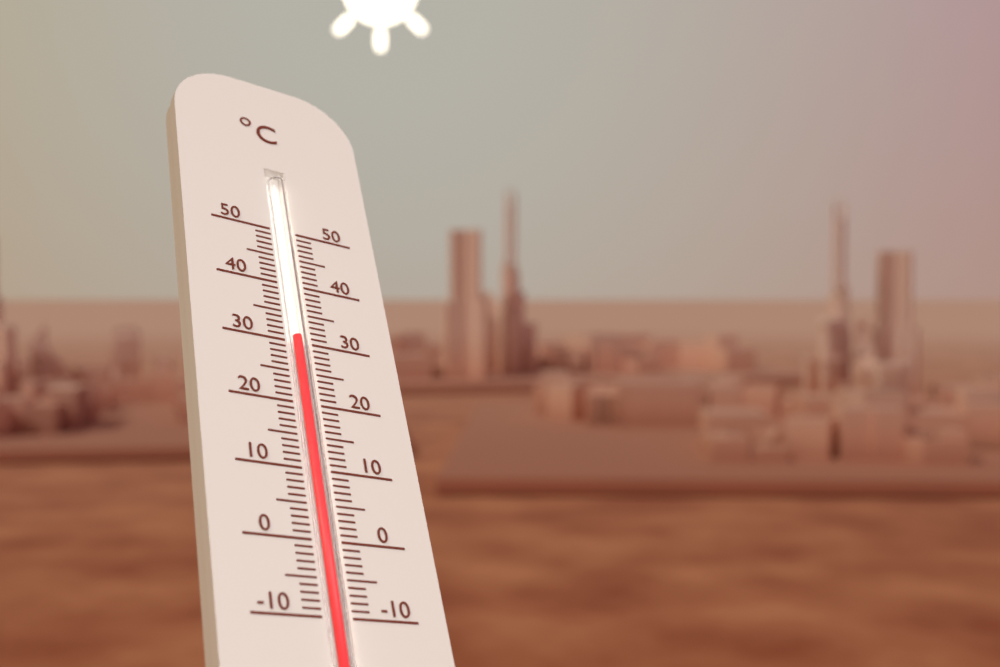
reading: 31 °C
